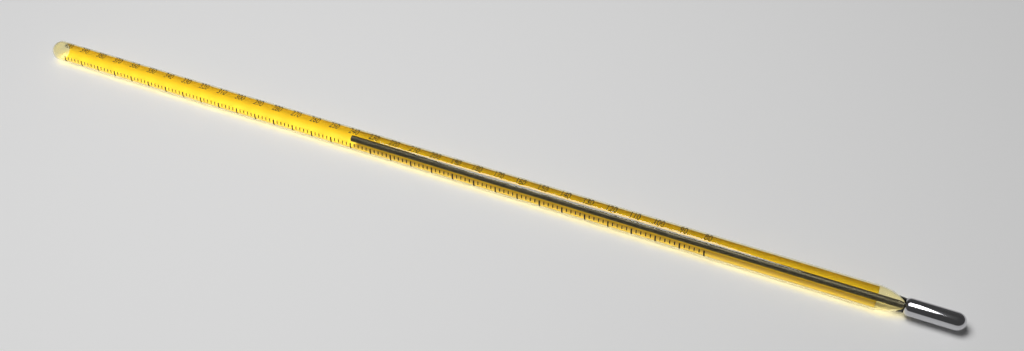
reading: 242 (no unit)
